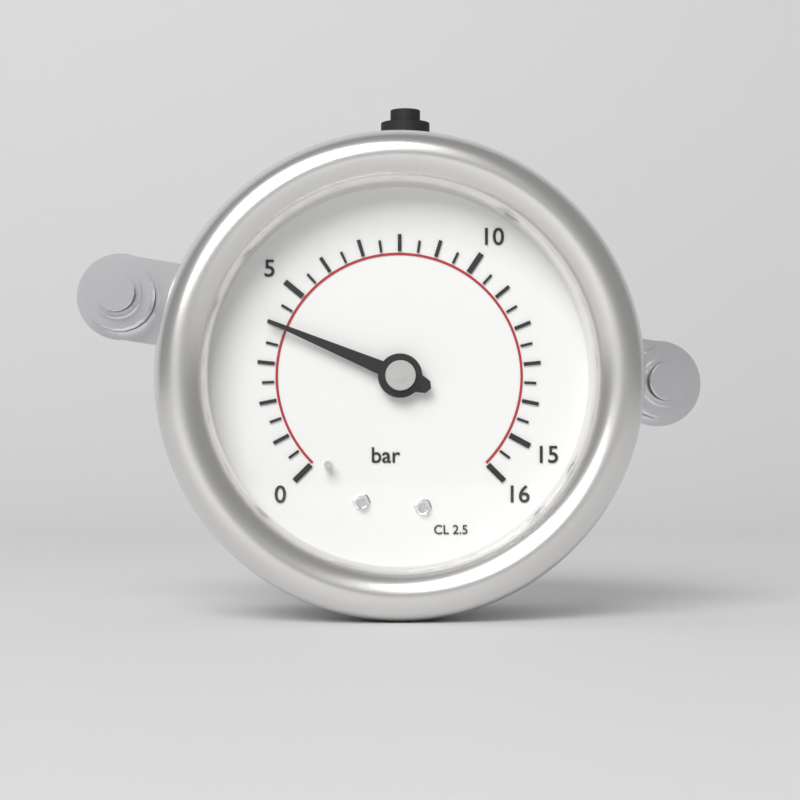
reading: 4.0 bar
